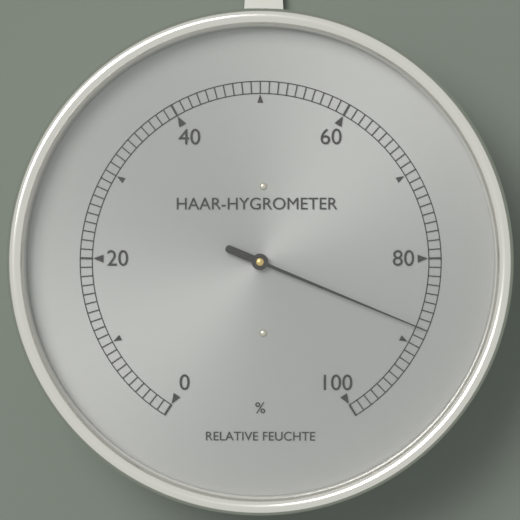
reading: 88 %
